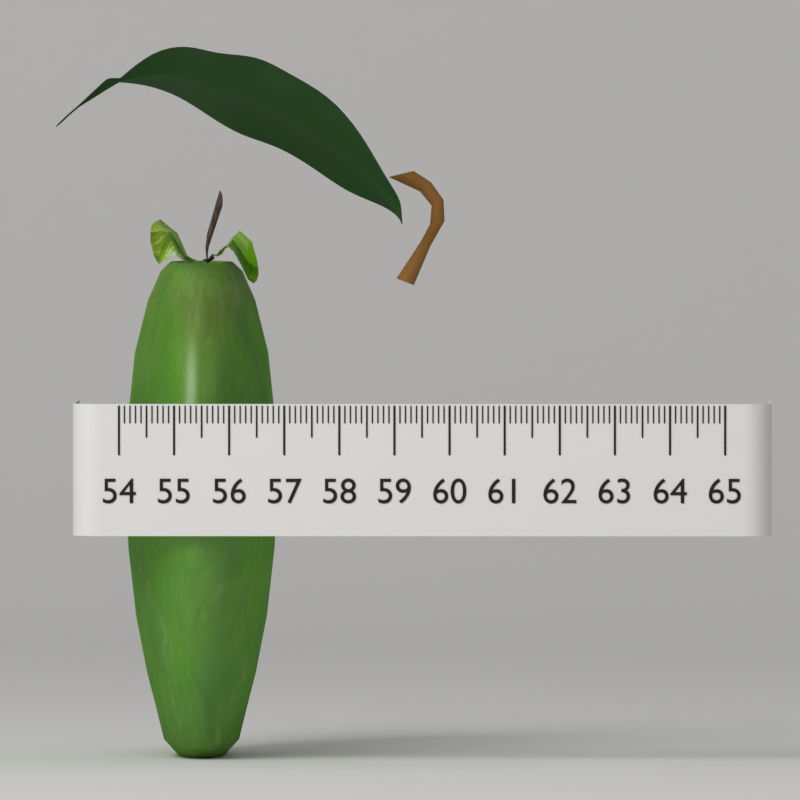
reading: 56.8 (no unit)
